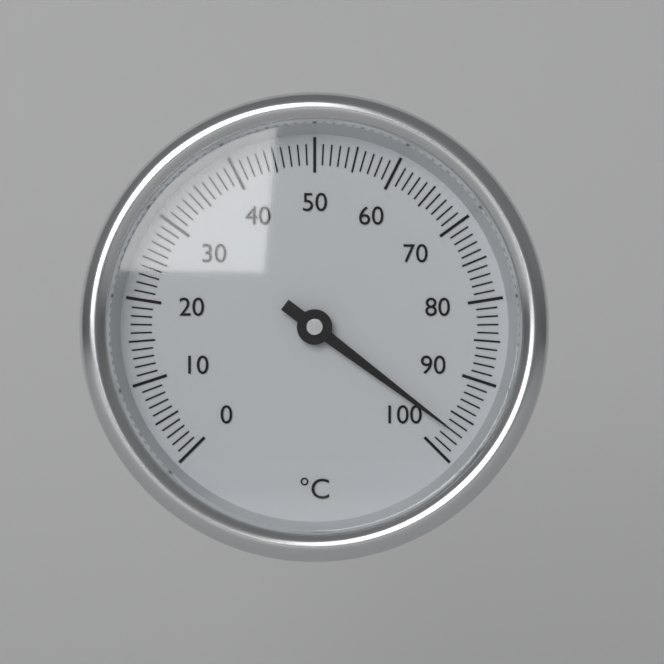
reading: 97 °C
